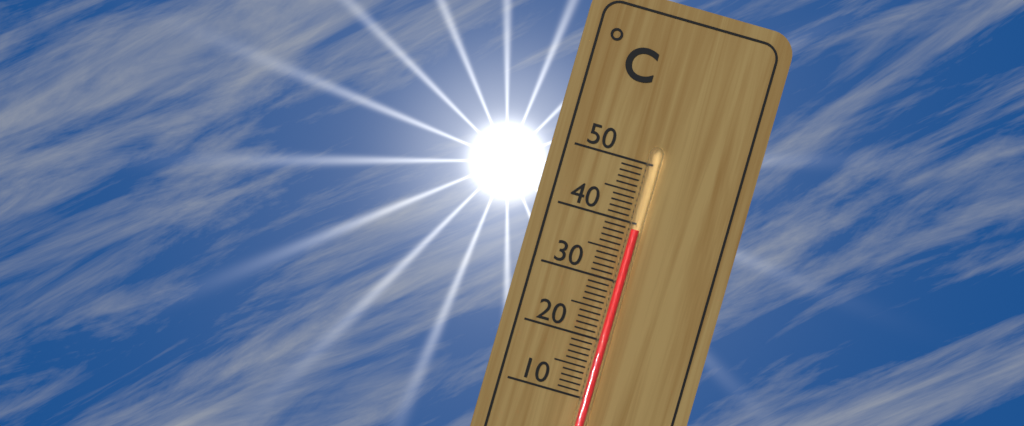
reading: 39 °C
